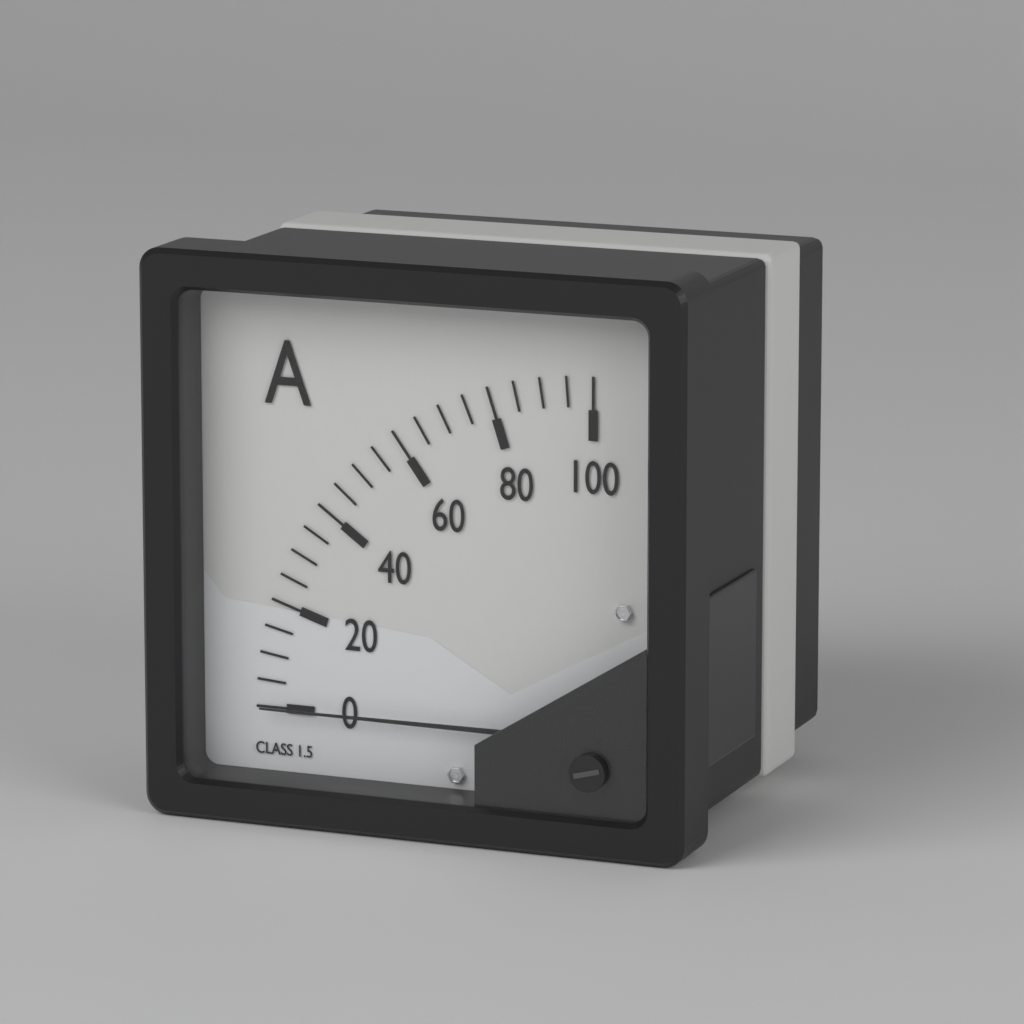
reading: 0 A
